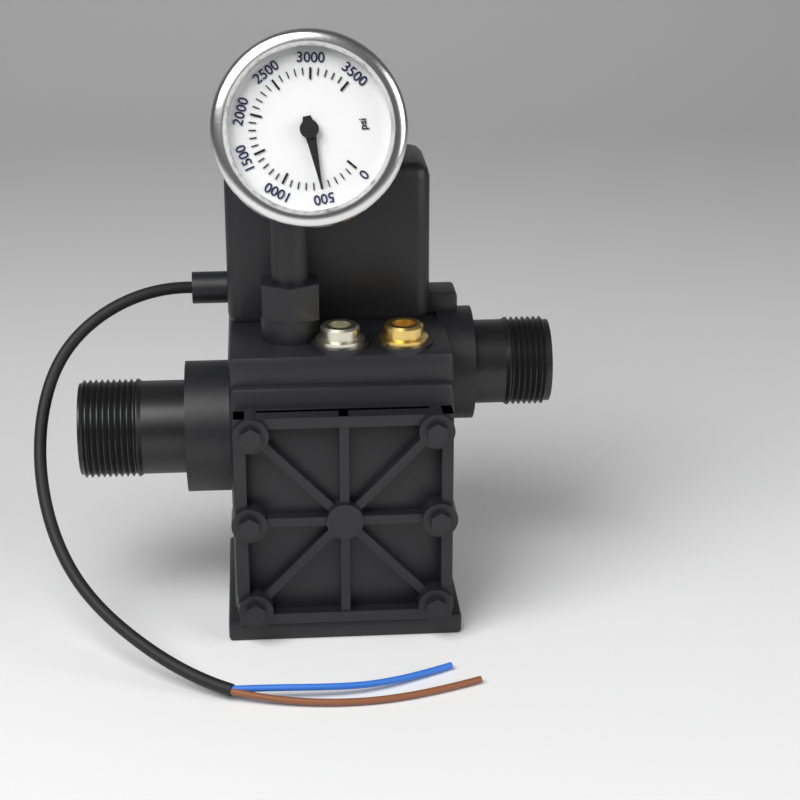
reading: 500 psi
